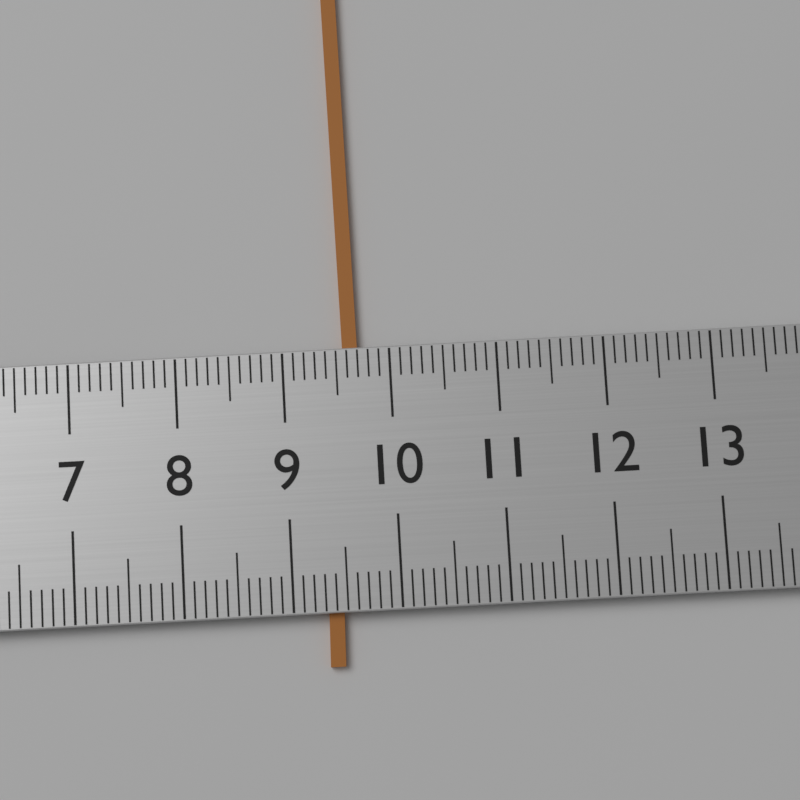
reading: 9.7 (no unit)
